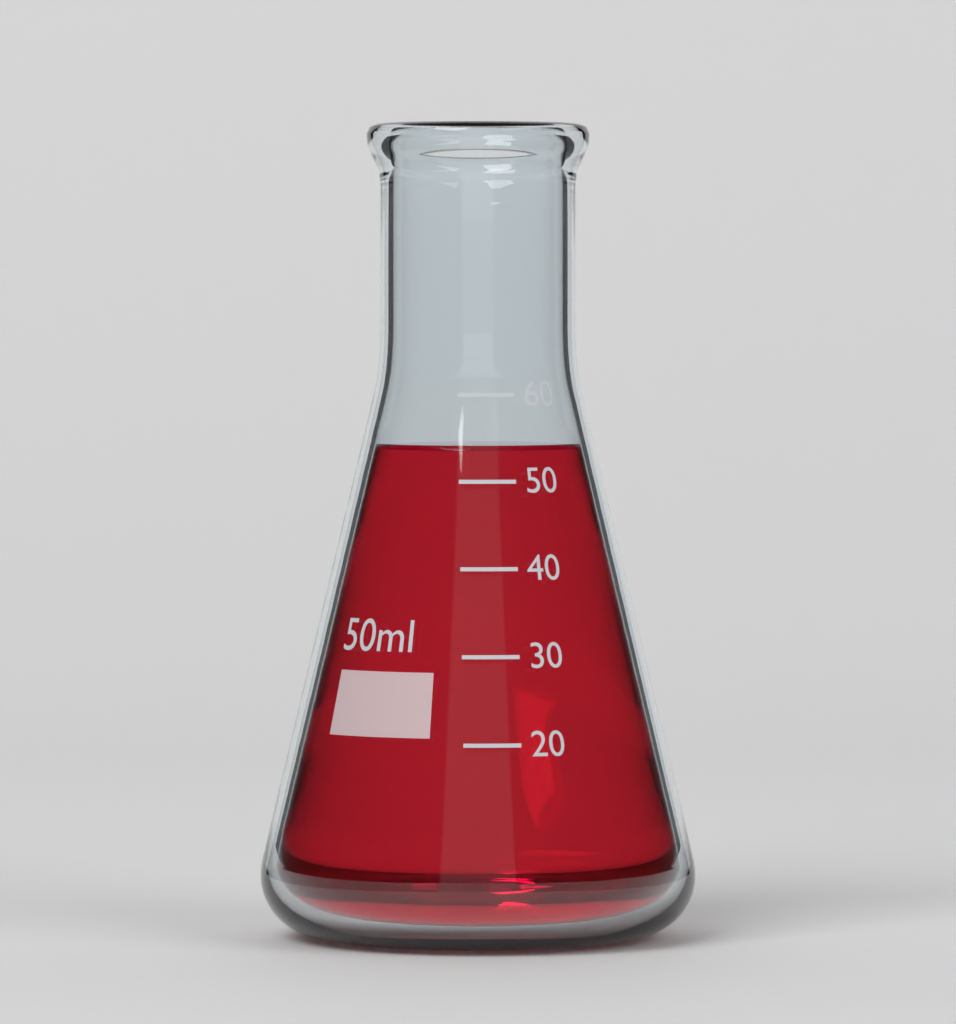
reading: 54 ml
